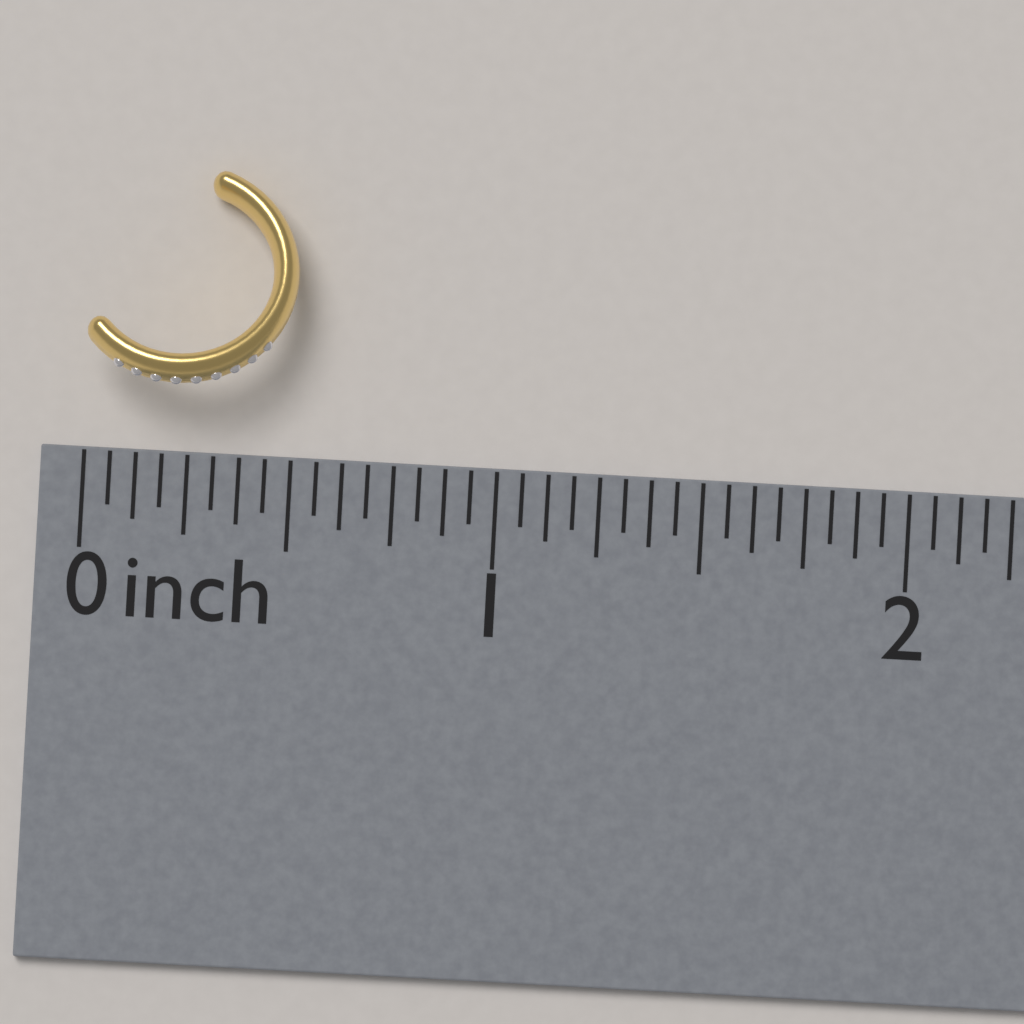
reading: 0.5000 inch
